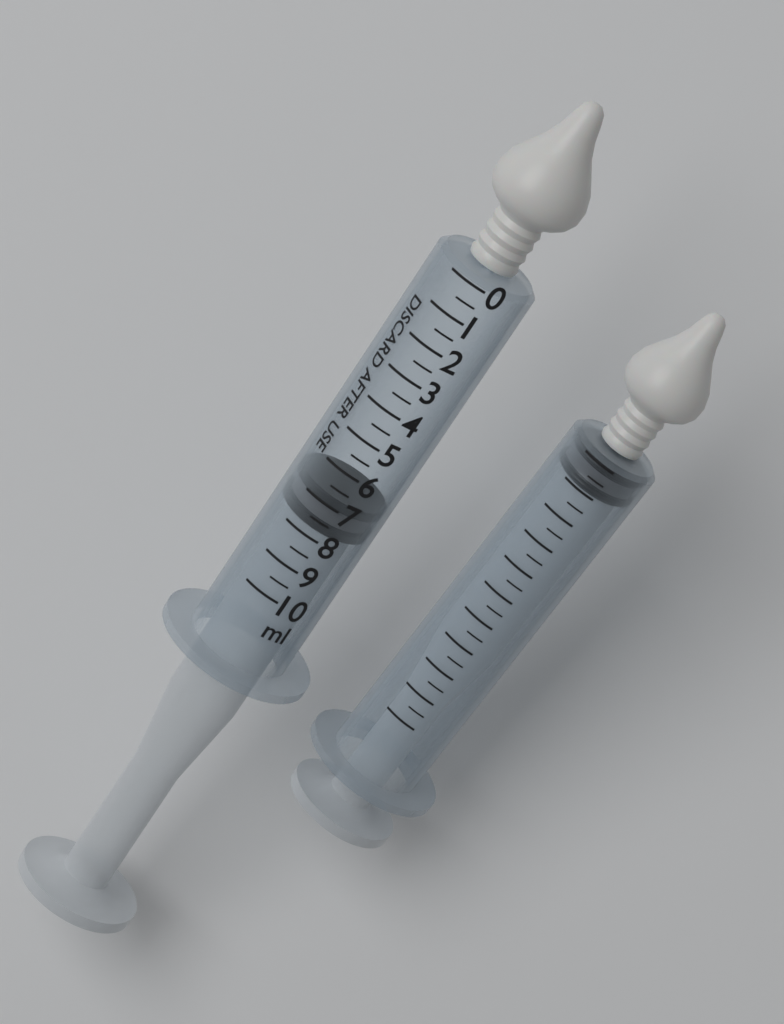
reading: 6.8 ml
